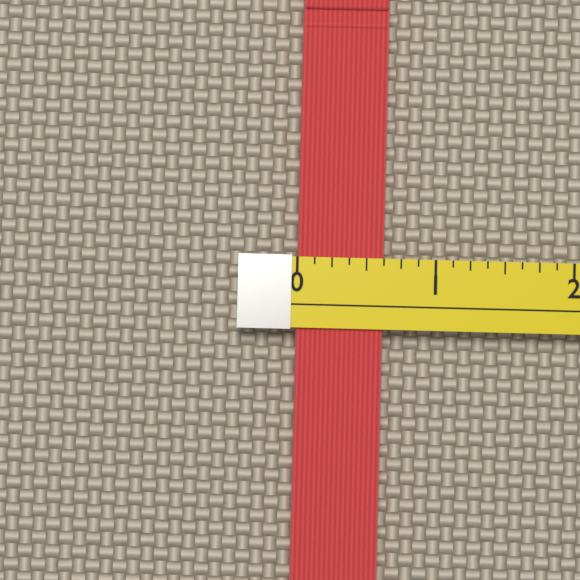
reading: 0.625 (no unit)
